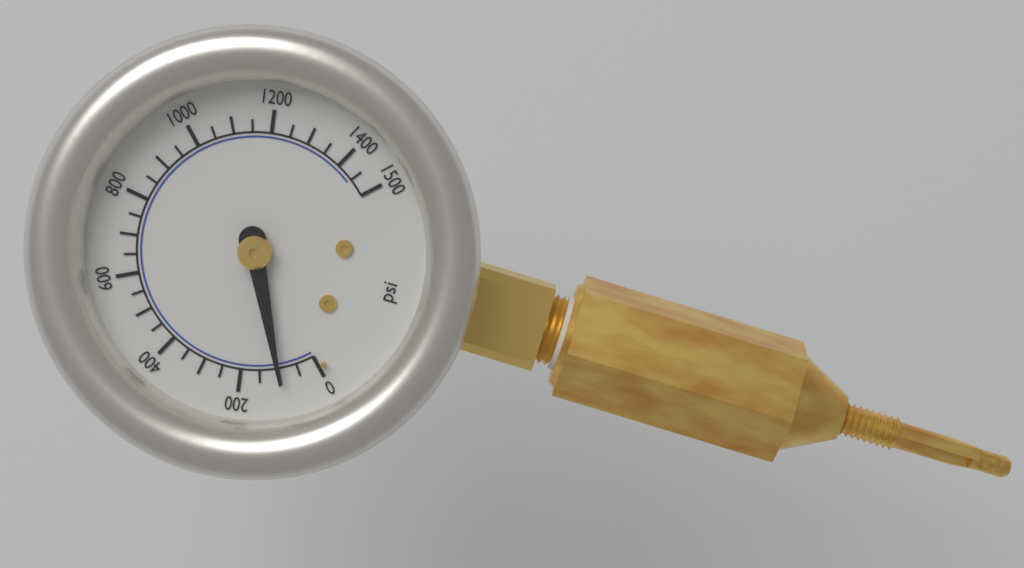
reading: 100 psi
